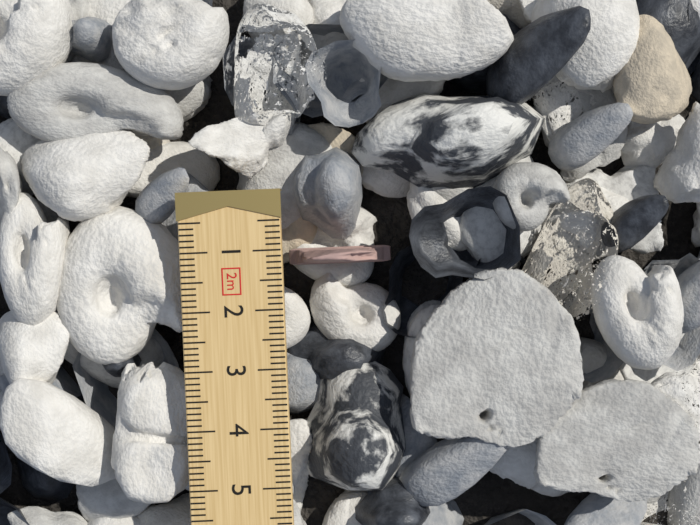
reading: 1.3 cm
